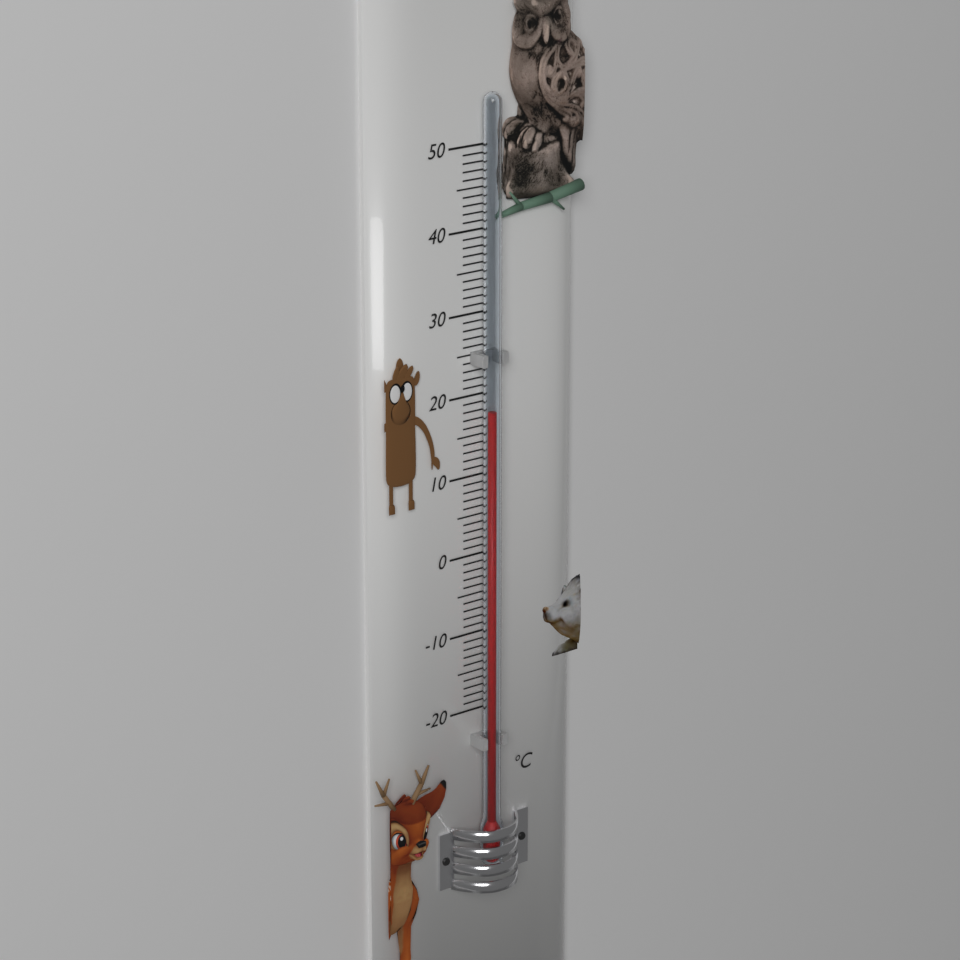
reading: 18 °C
